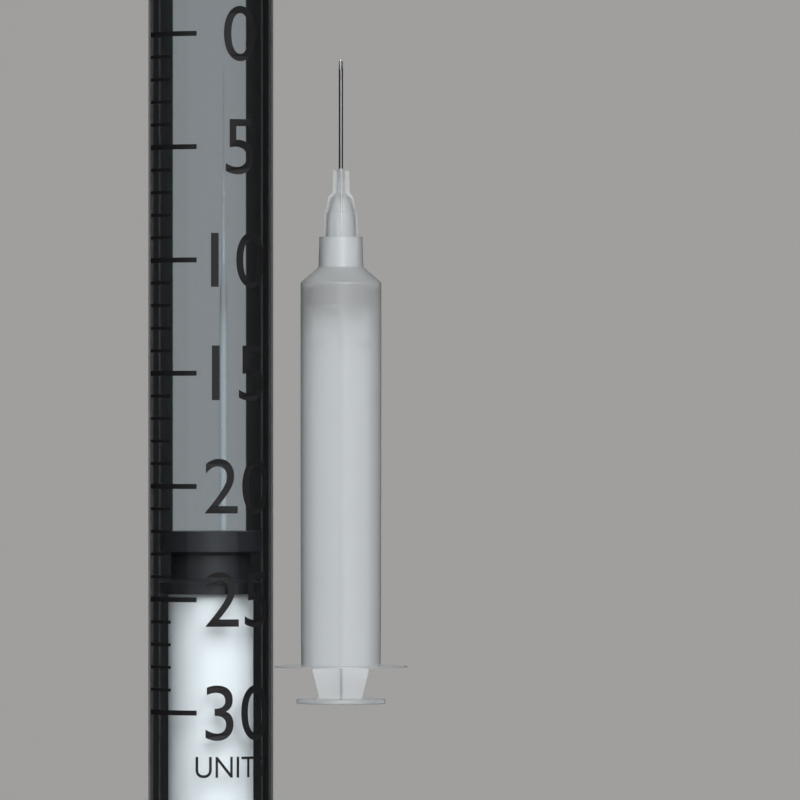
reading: 22 units
